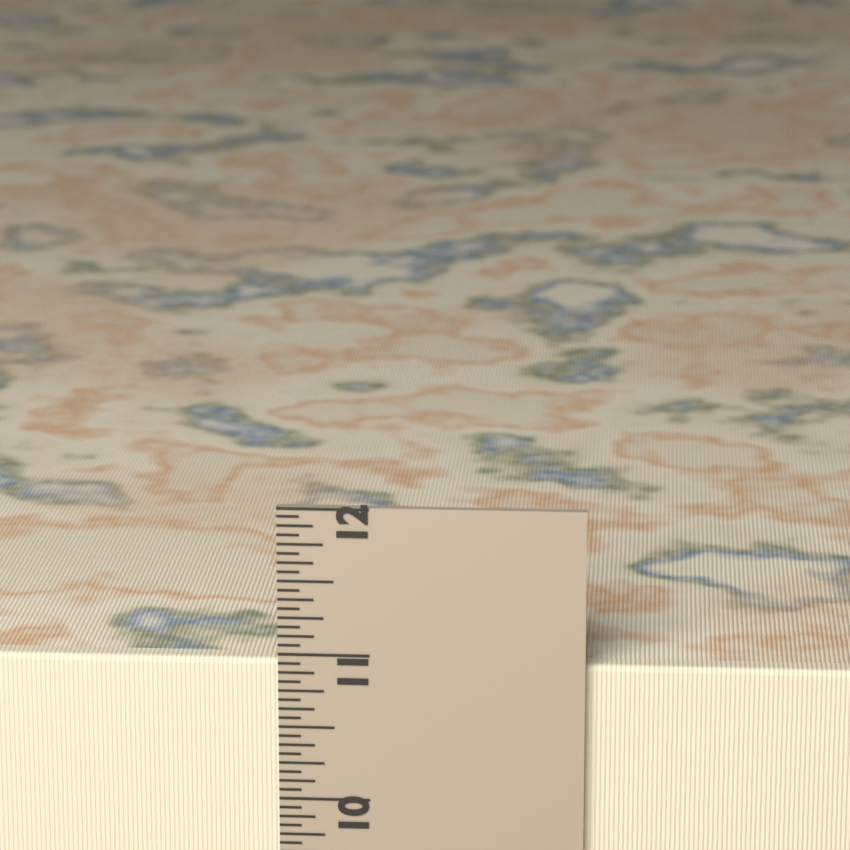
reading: 10.9375 in
